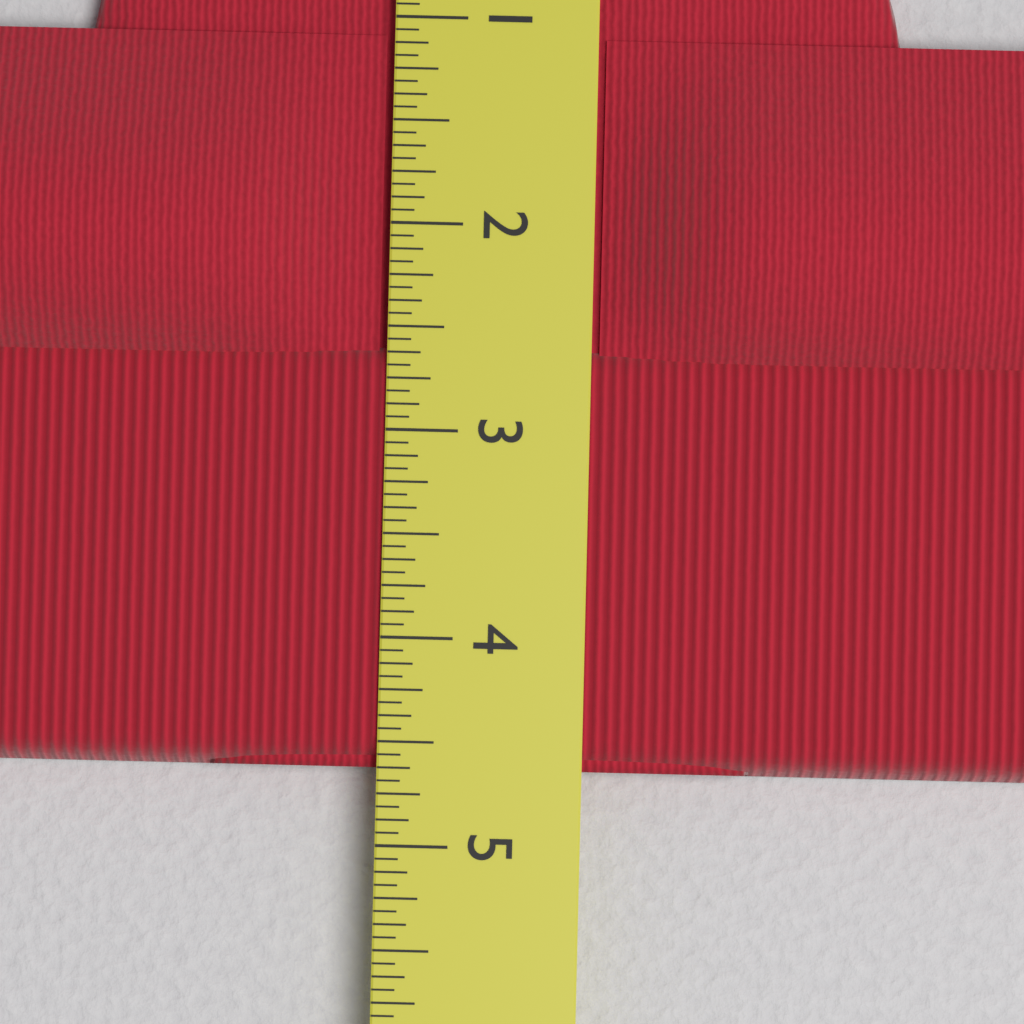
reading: 4.6250 in
